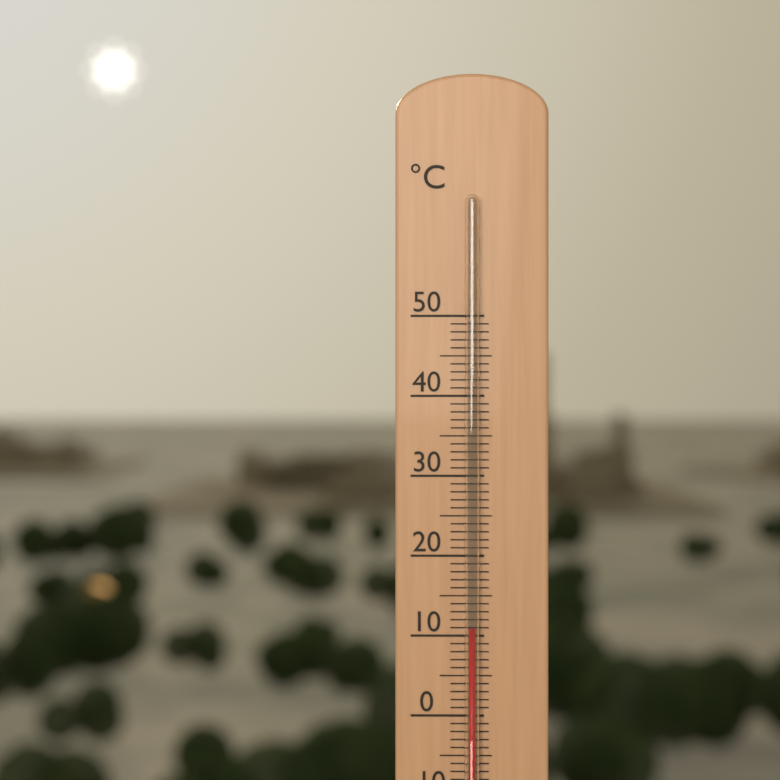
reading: 11 °C
